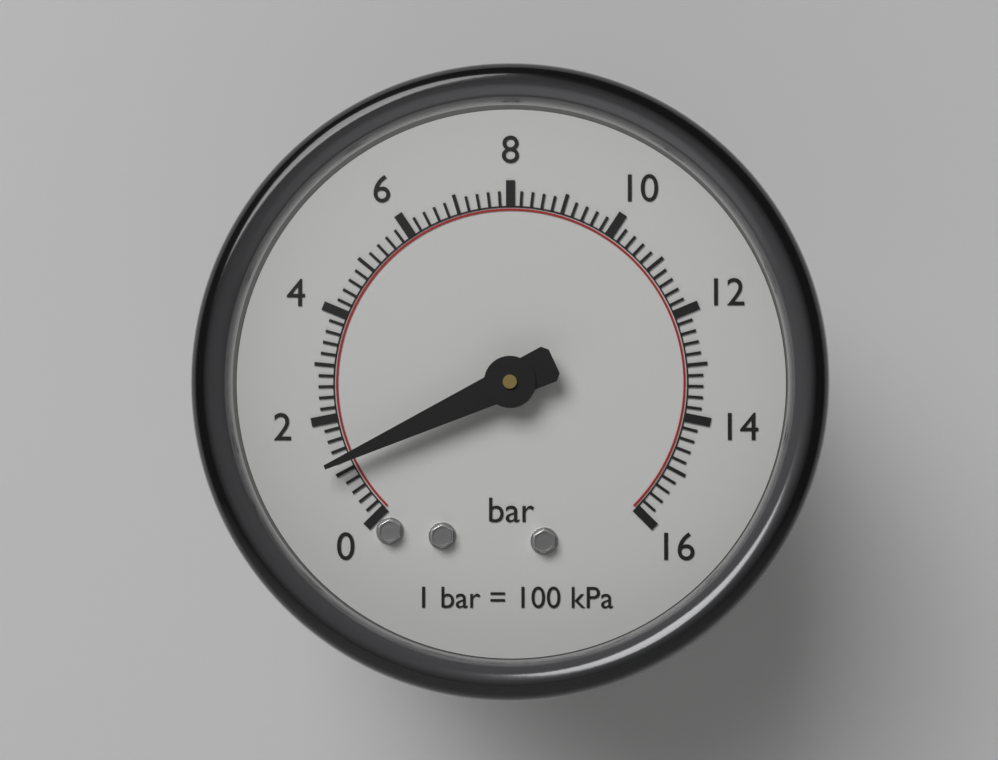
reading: 1.2 bar
